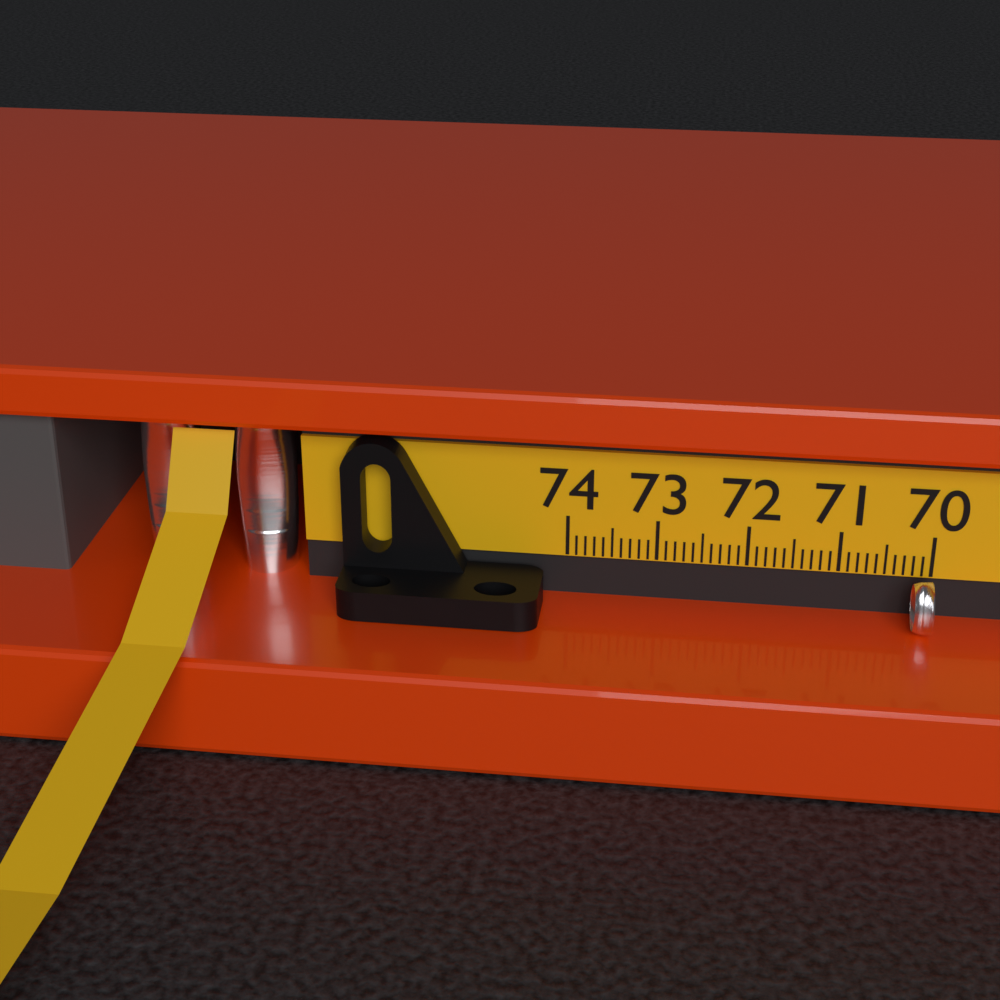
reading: 70.2 (no unit)
